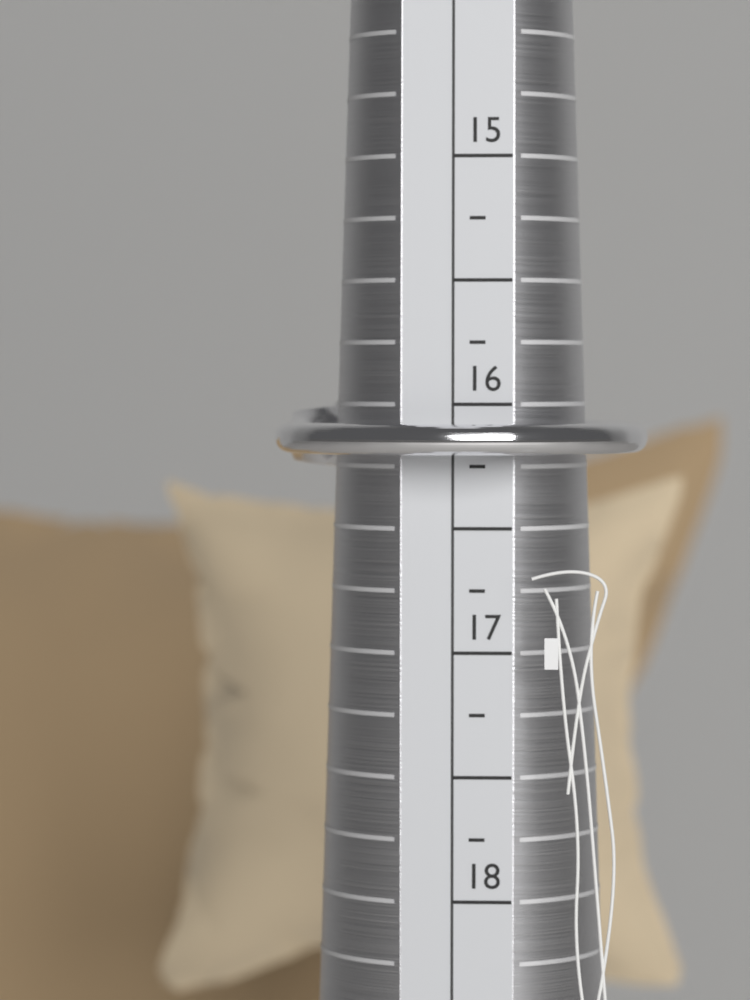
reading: 16.25 (no unit)
